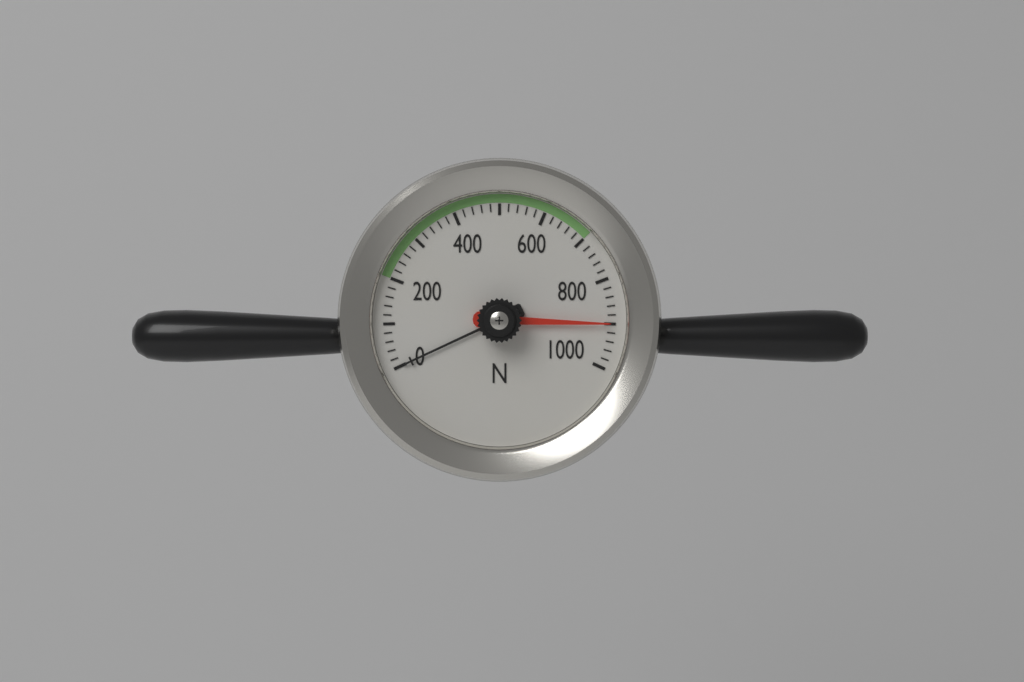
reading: 900 N
